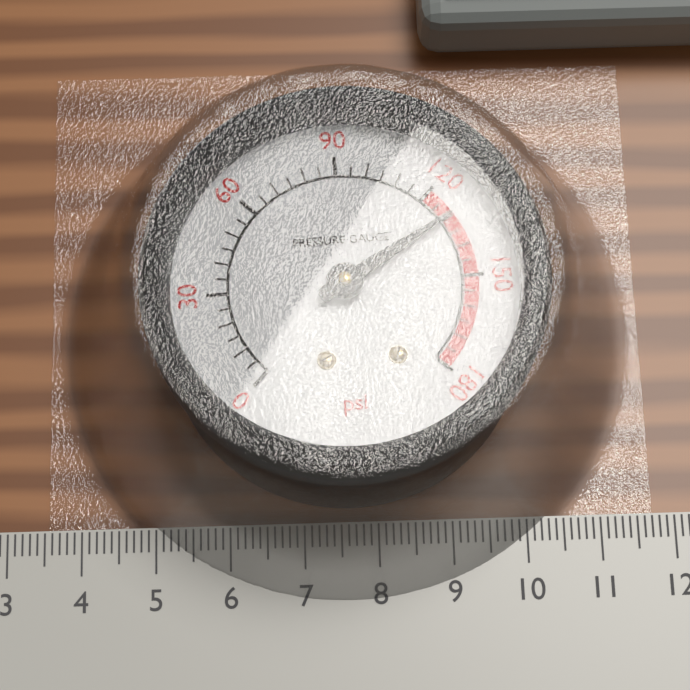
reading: 130 psi
